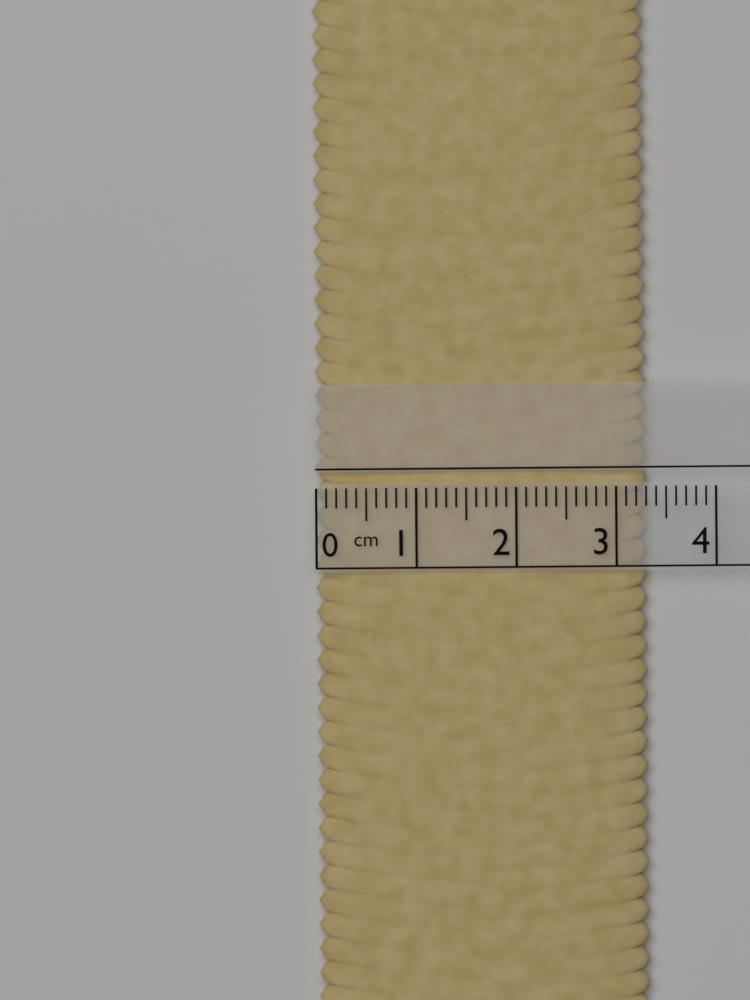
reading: 3.3 cm
